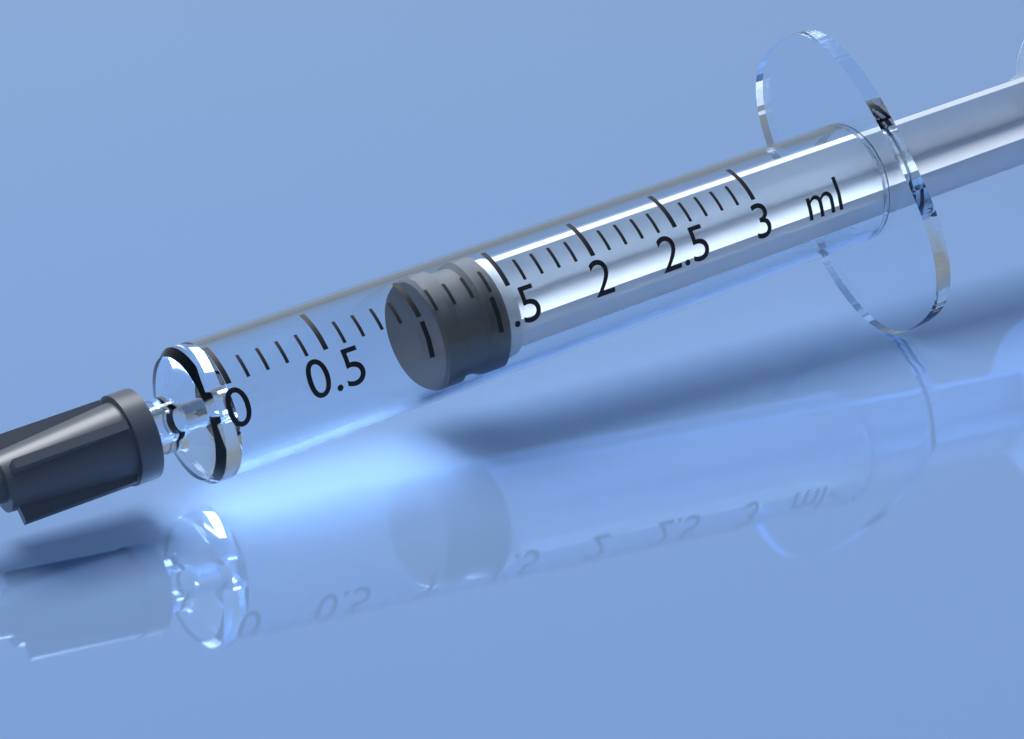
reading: 1.1 ml
